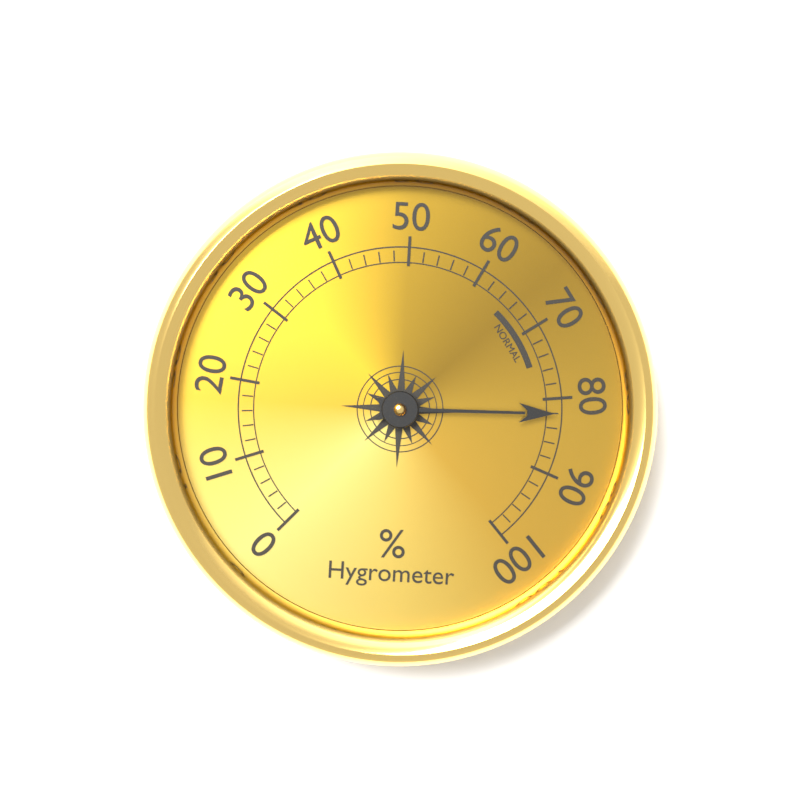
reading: 82 %
